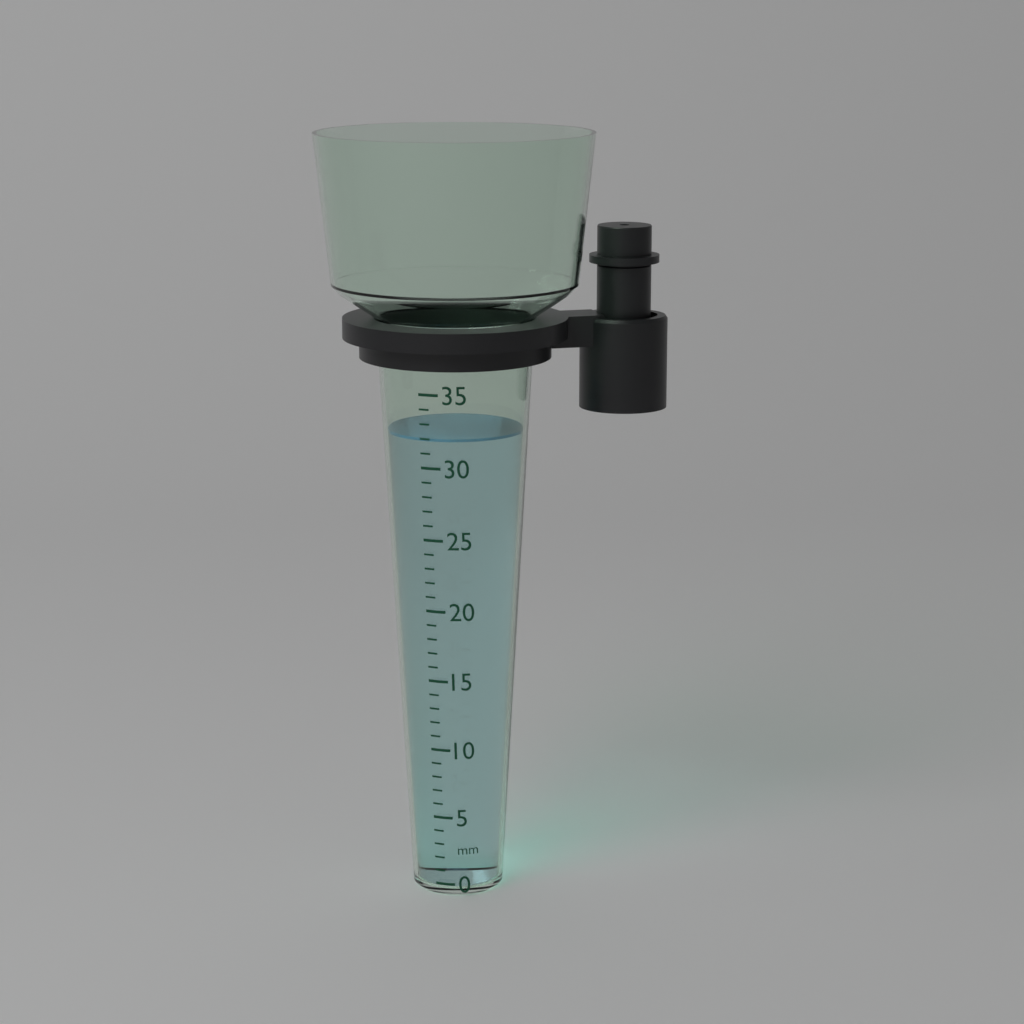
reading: 32 mm
